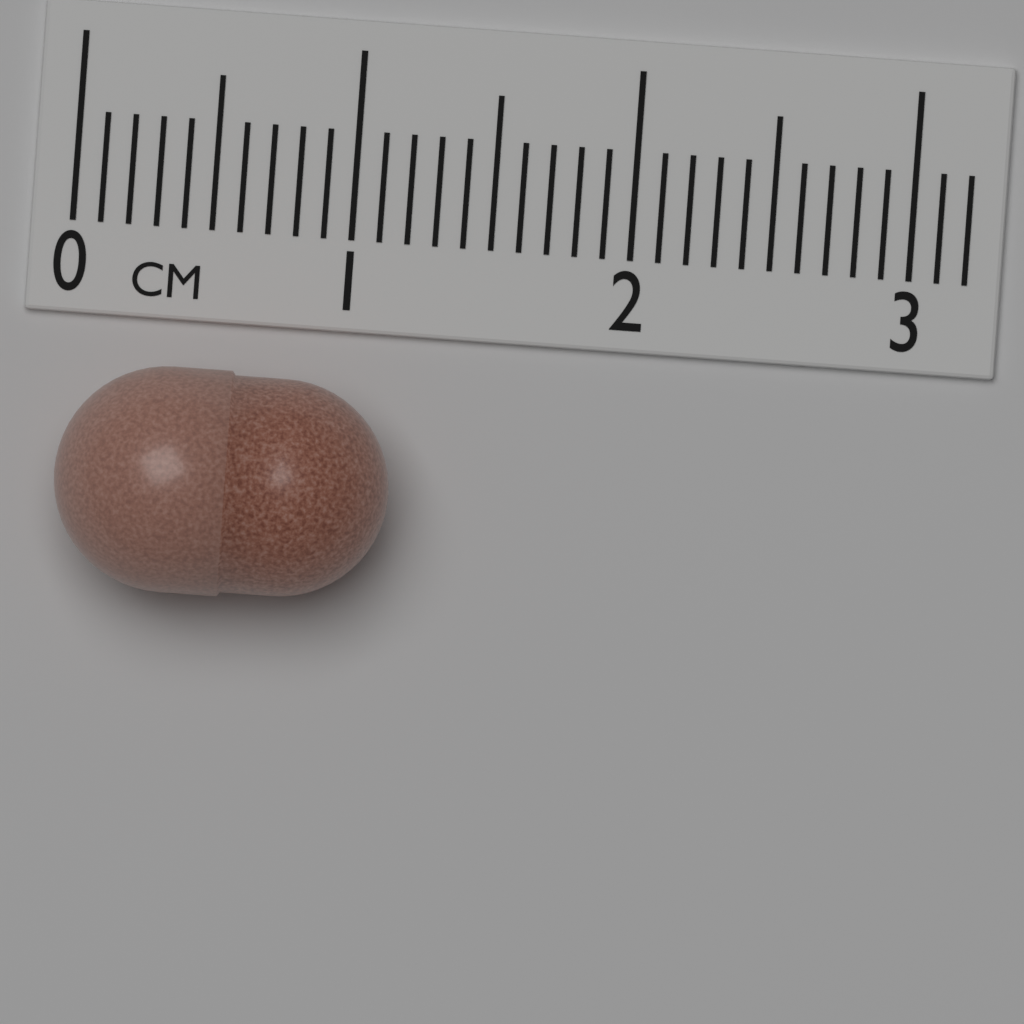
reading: 1.2 cm
